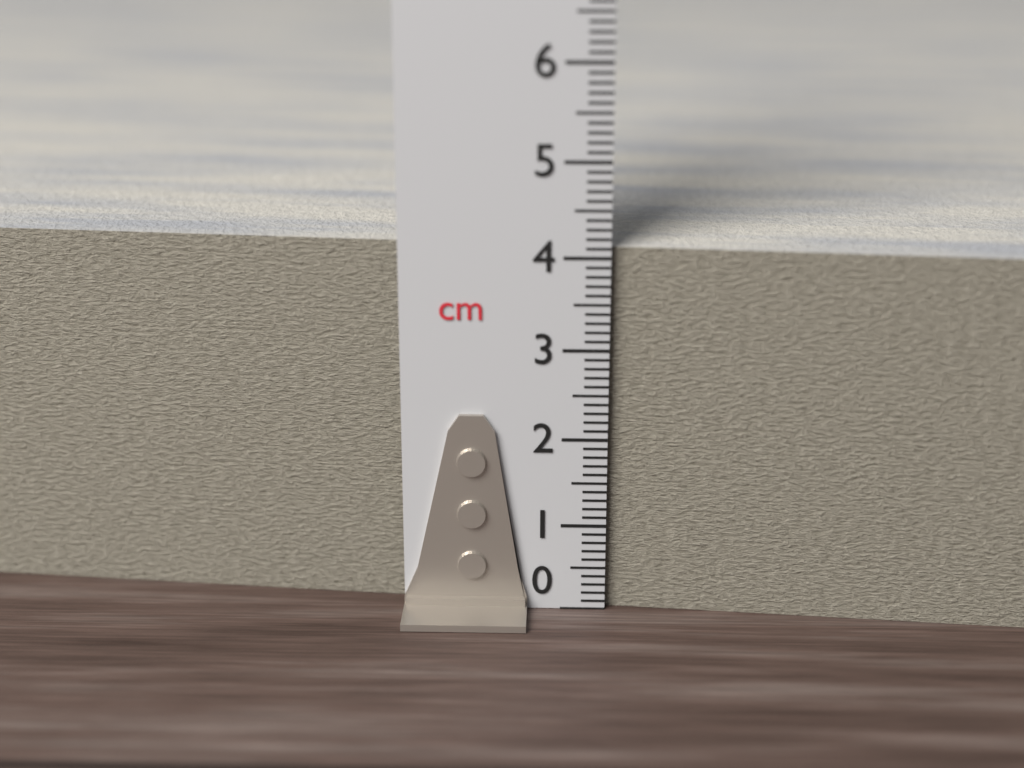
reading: 4.1 cm
